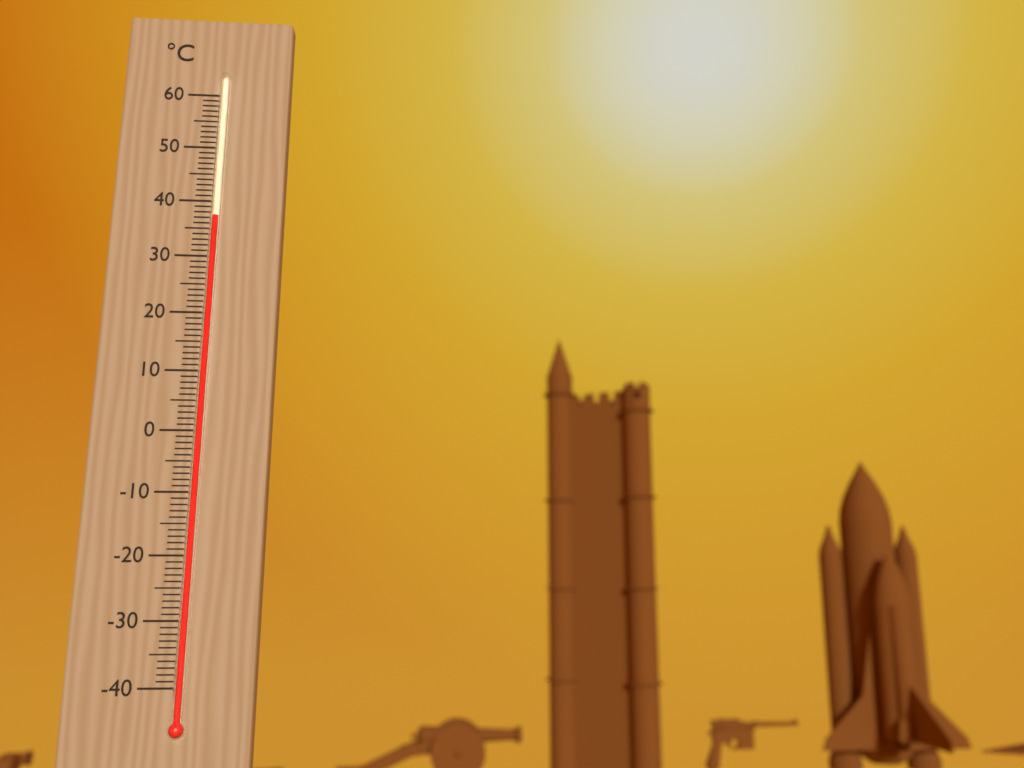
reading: 37 °C
